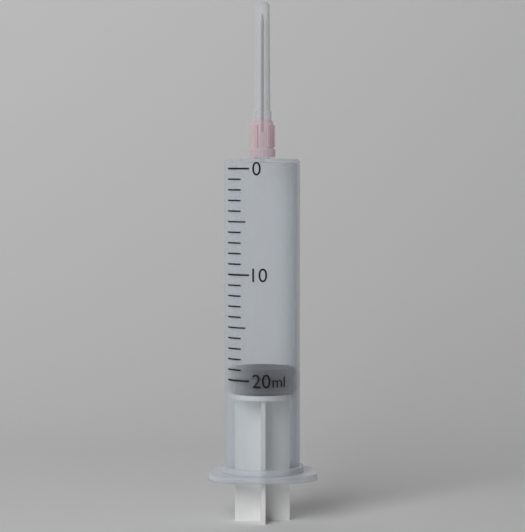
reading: 19 ml
